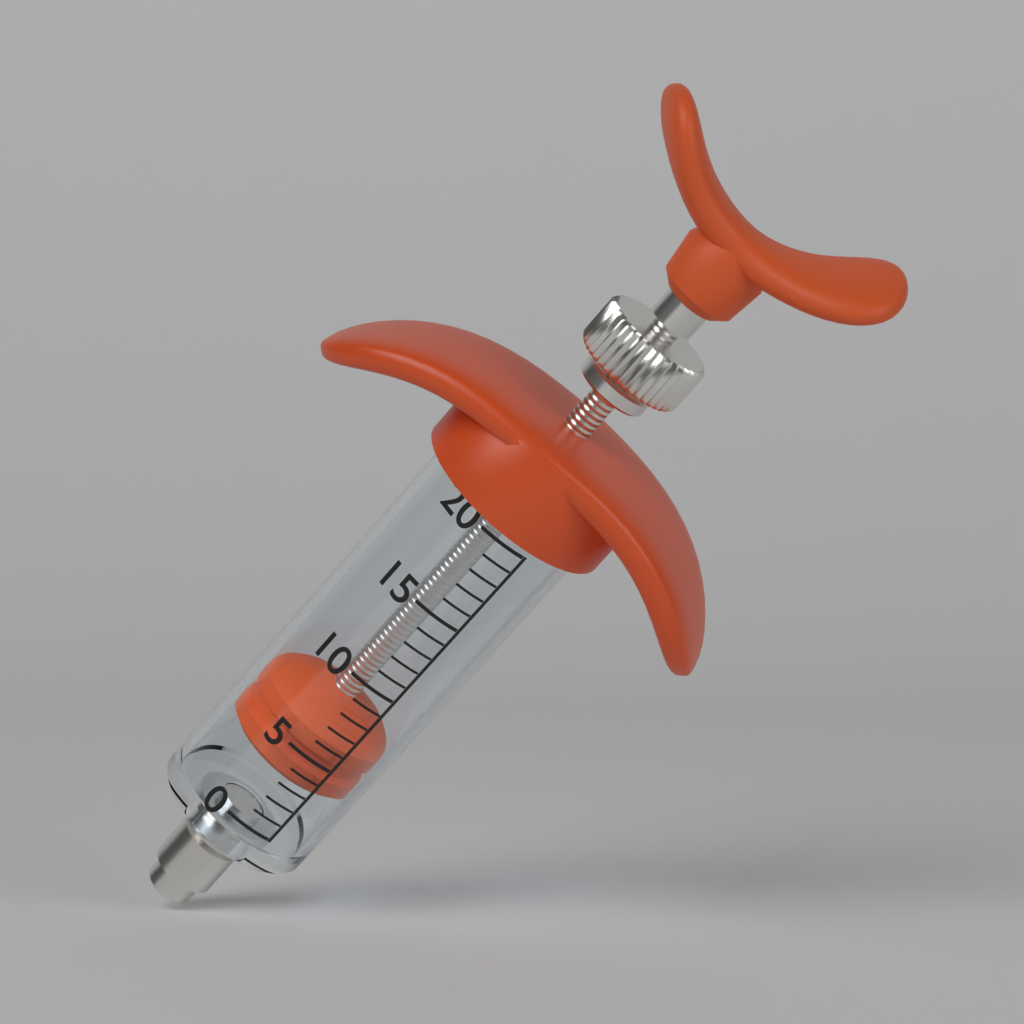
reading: 3 (no unit)
